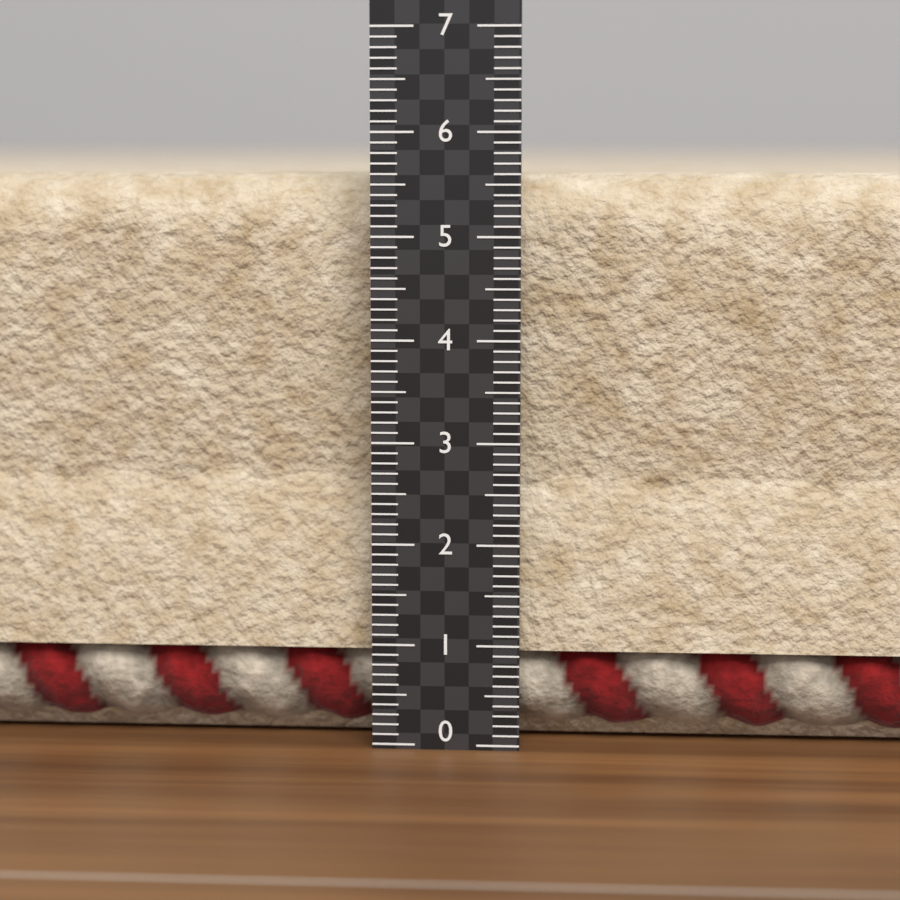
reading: 5.6 (no unit)
